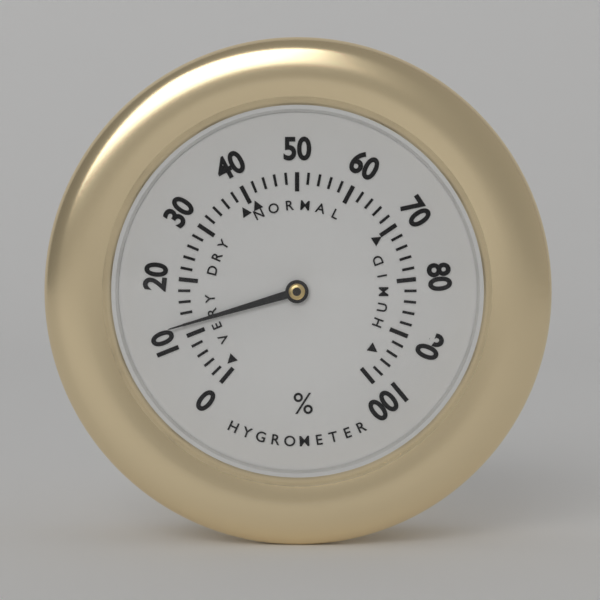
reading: 12 %
